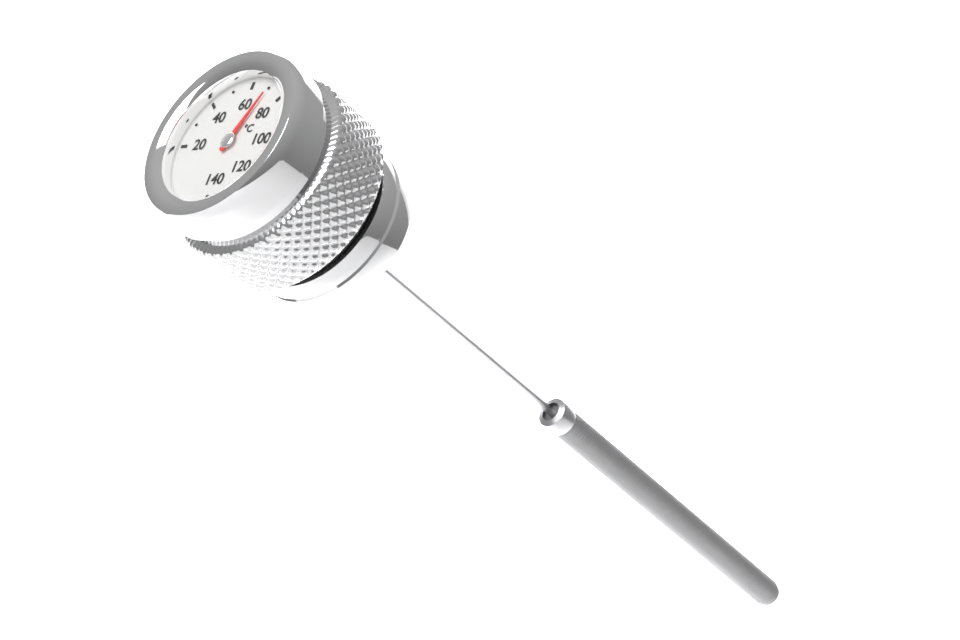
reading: 70 °C
